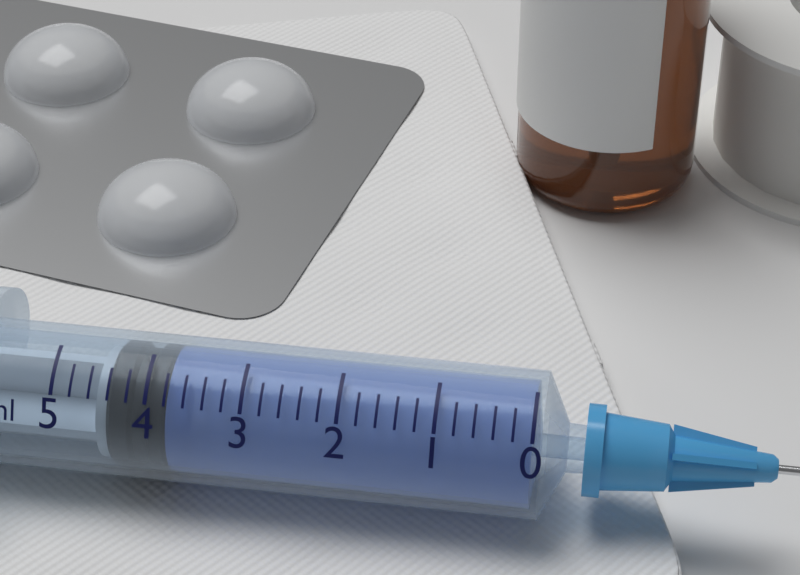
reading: 3.8 ml
